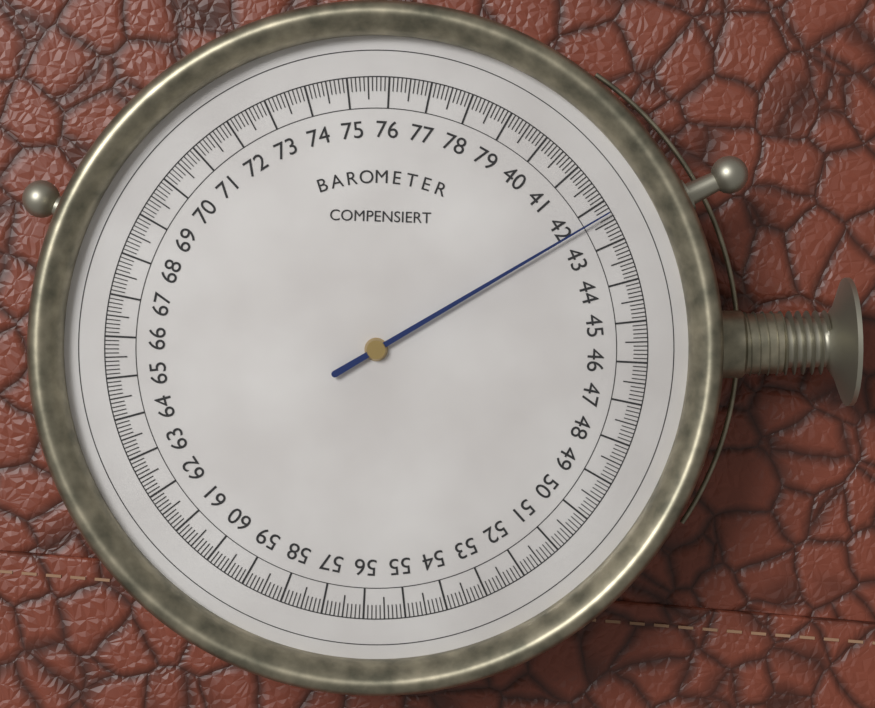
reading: 42.3 (no unit)
